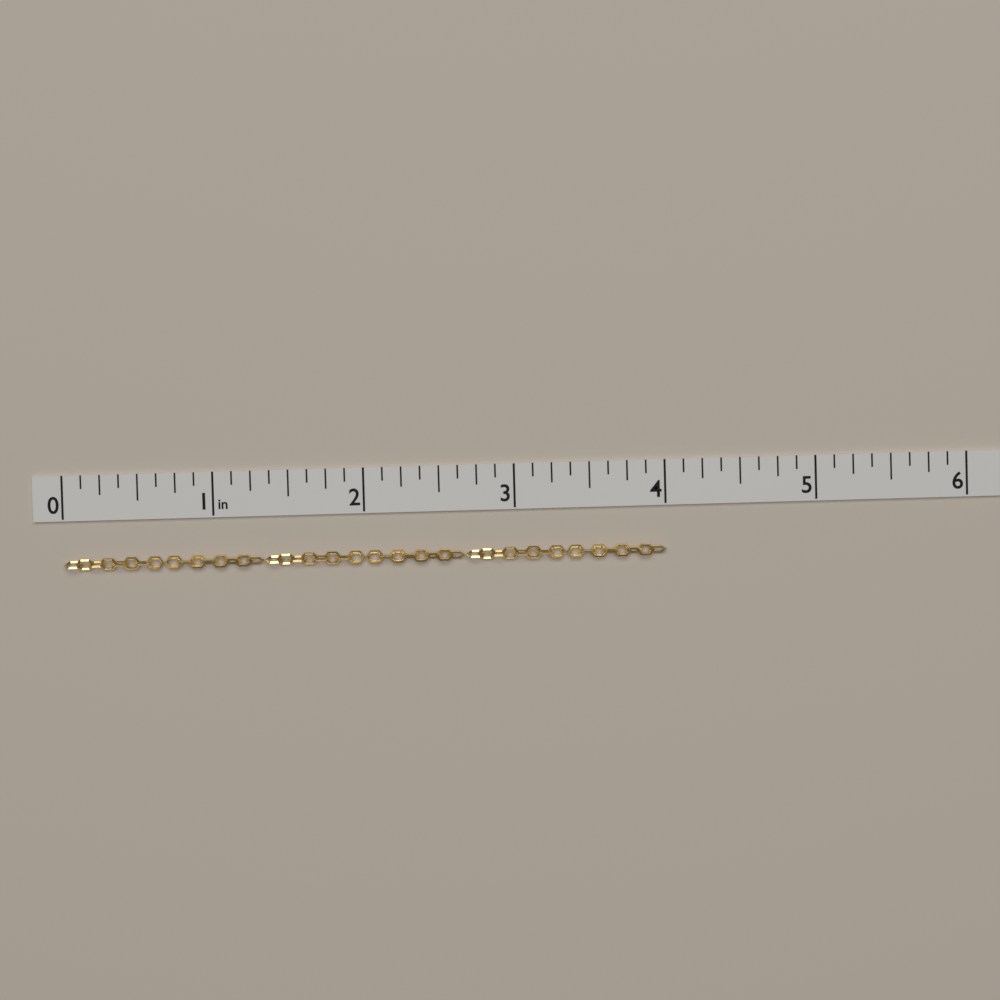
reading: 4.000 in
